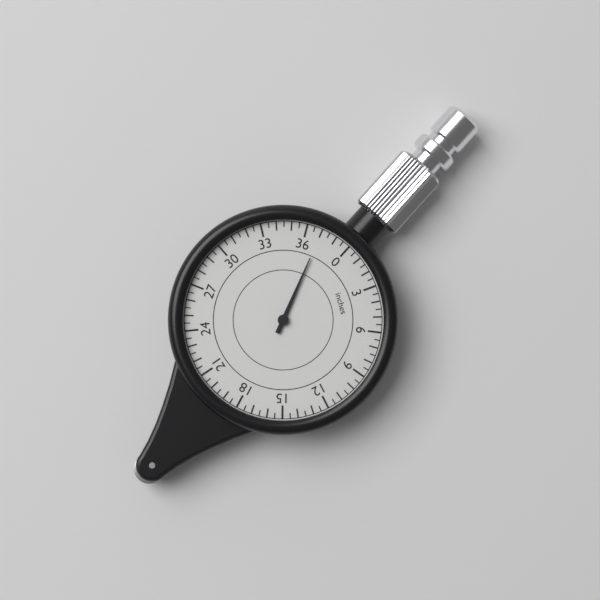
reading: 37.0 inches
